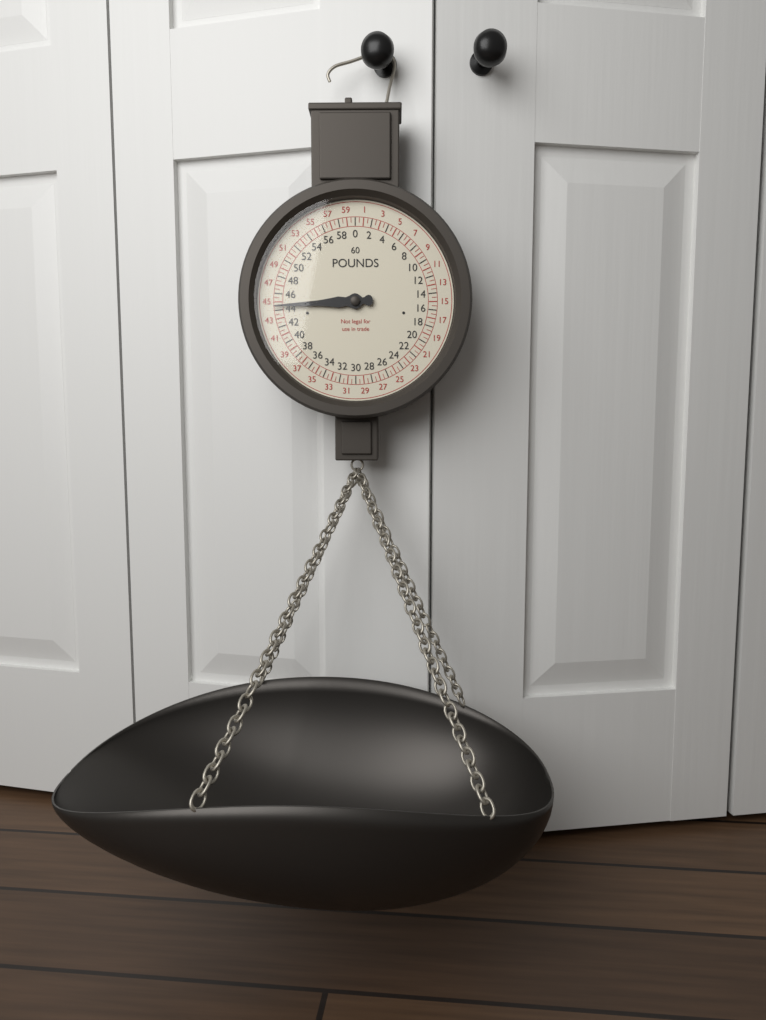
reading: 44.5 lb
